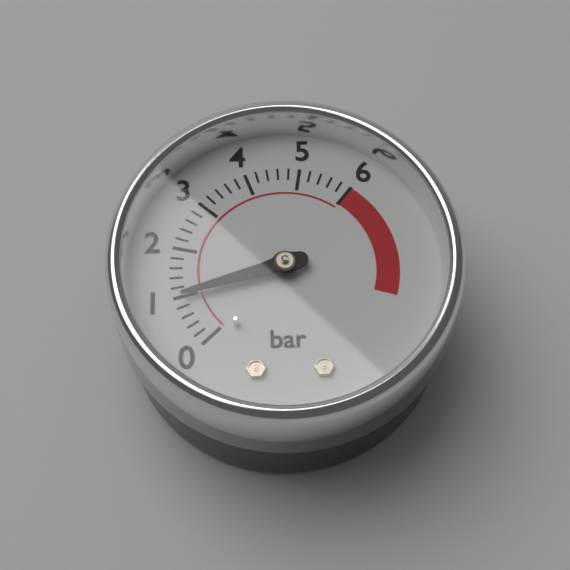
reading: 1.0 bar
